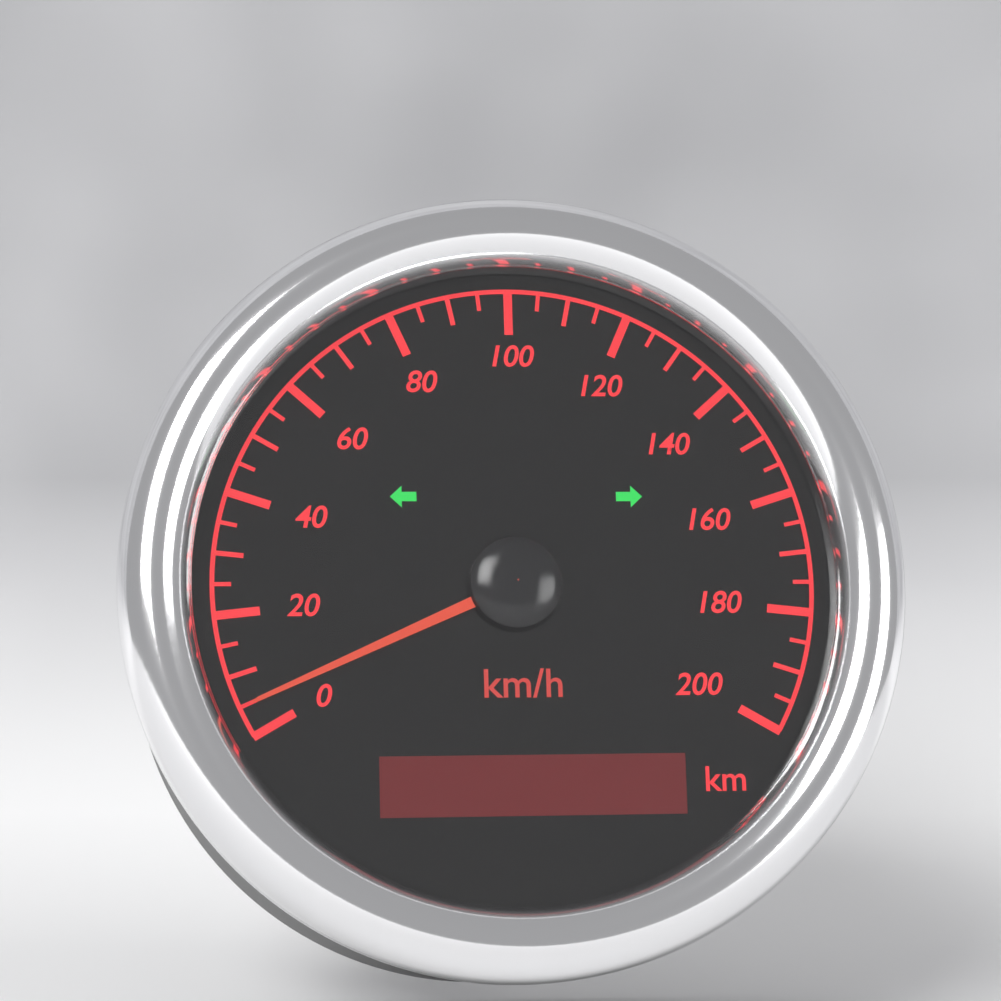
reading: 5 km/h
